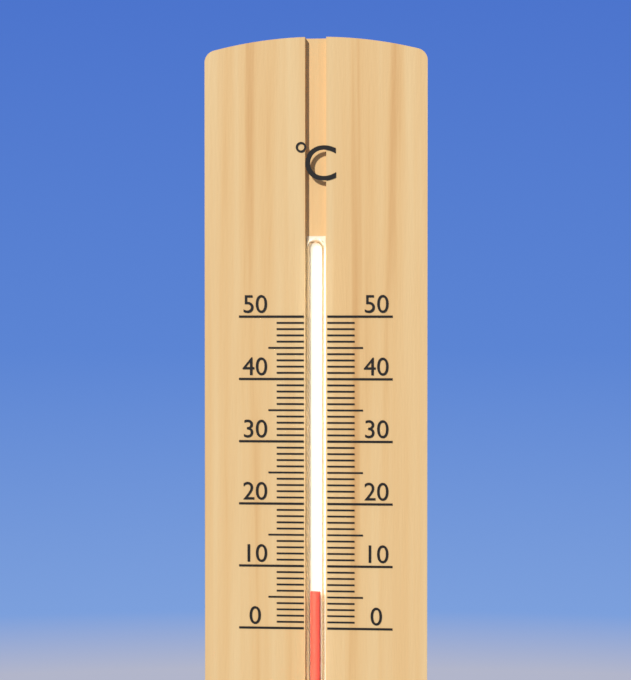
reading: 6 °C
